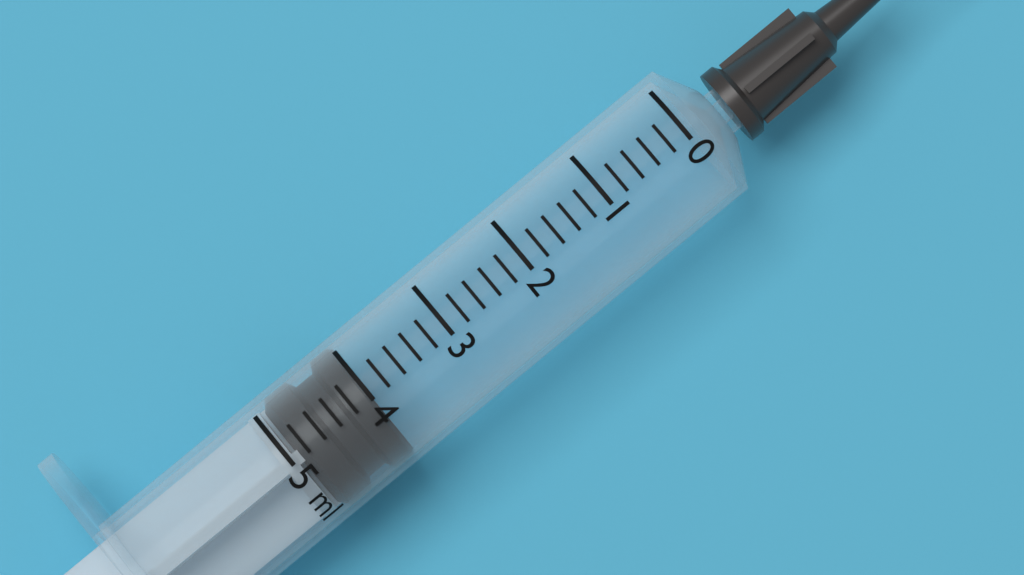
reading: 4.0 ml
